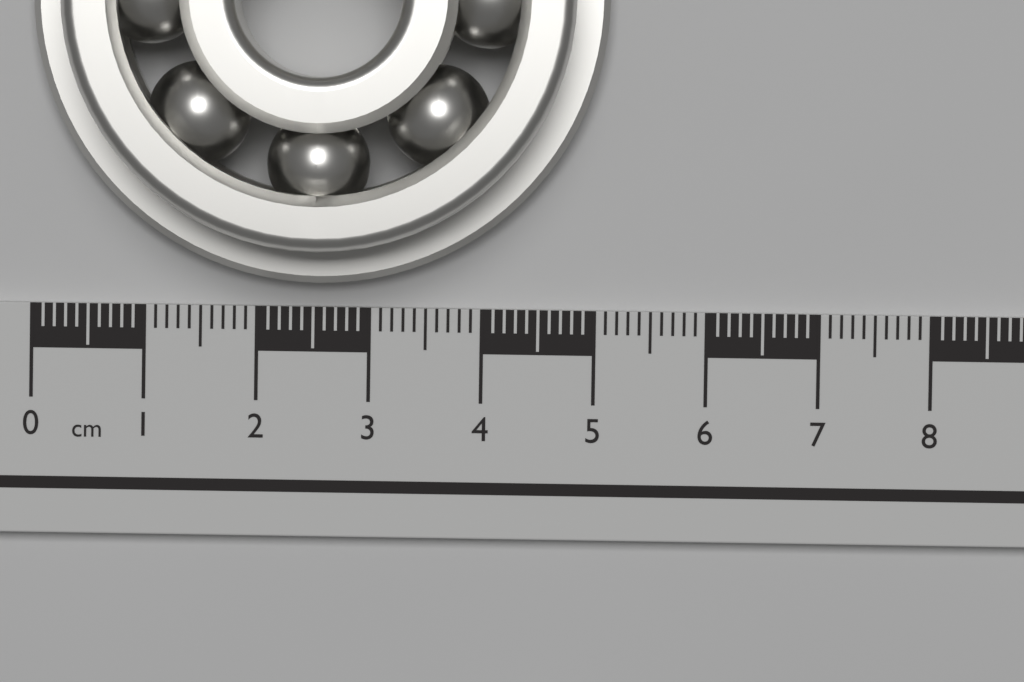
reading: 5.1 cm
